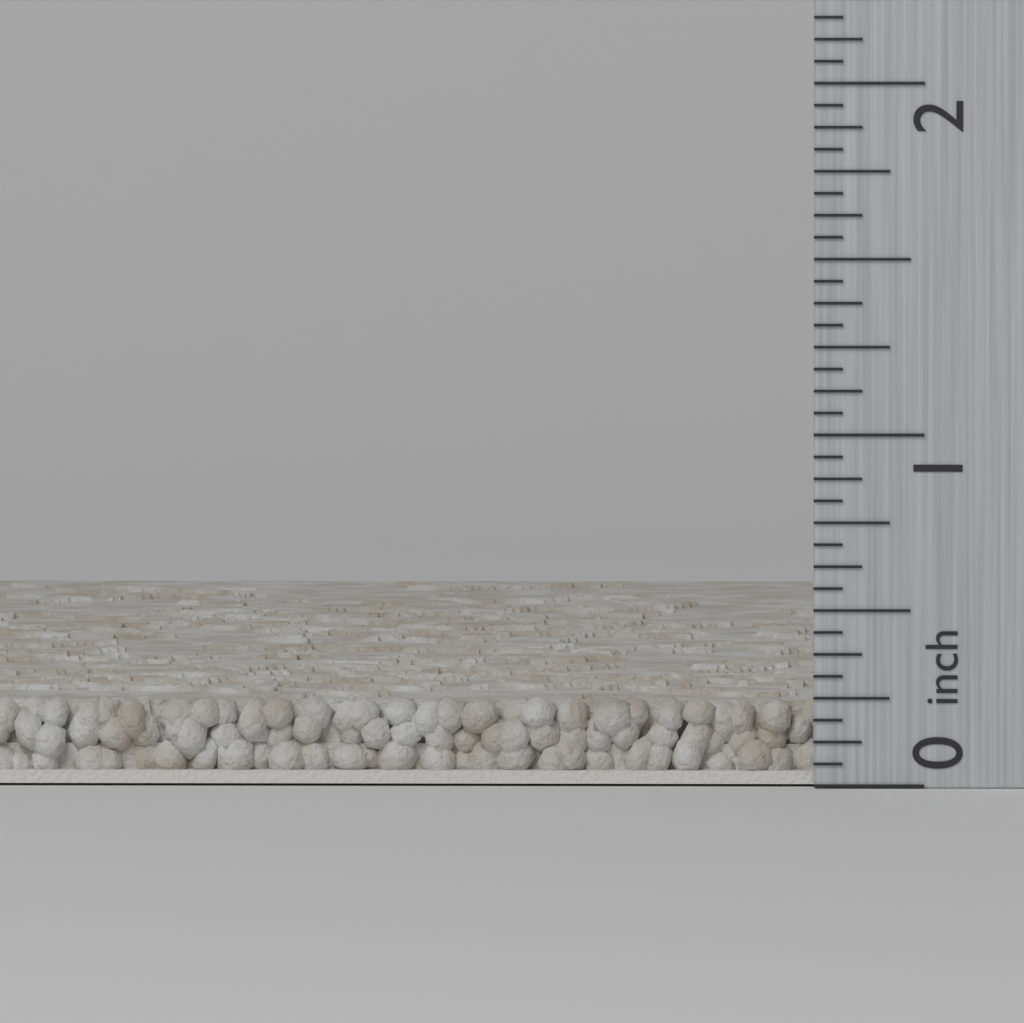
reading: 0.2500 inch
